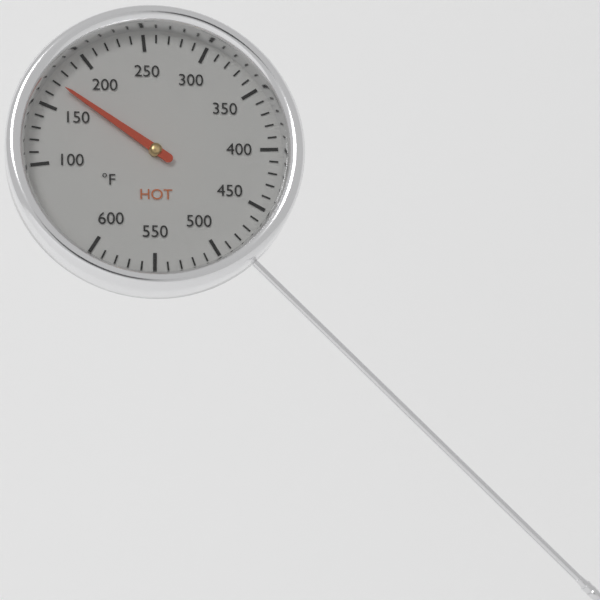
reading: 170 °F
